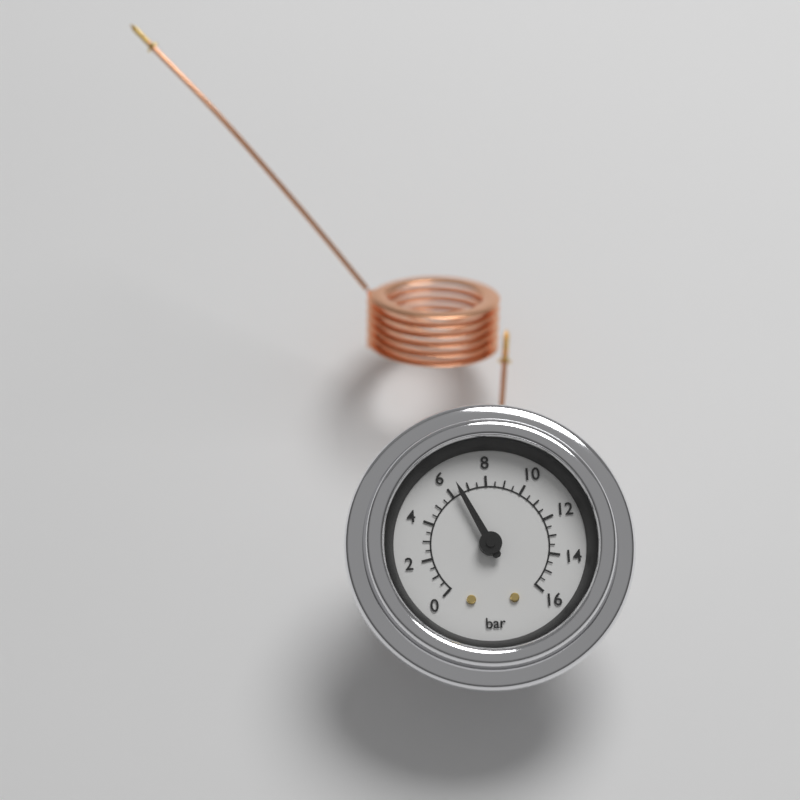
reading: 6.5 bar
